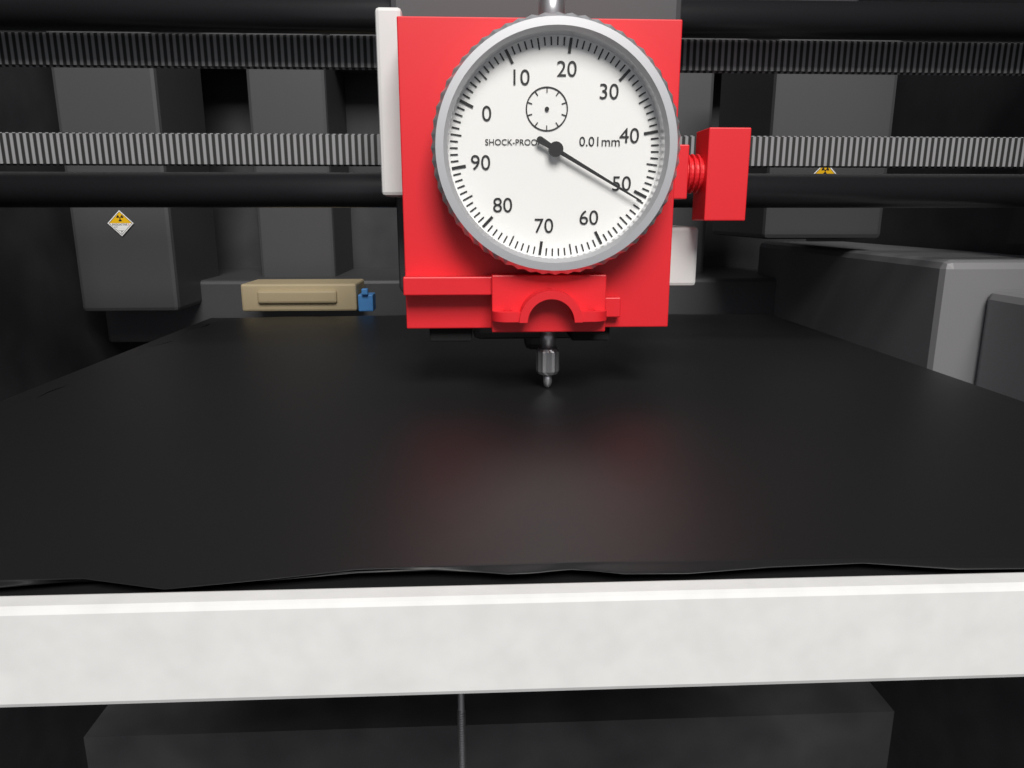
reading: 51 0.01mm
